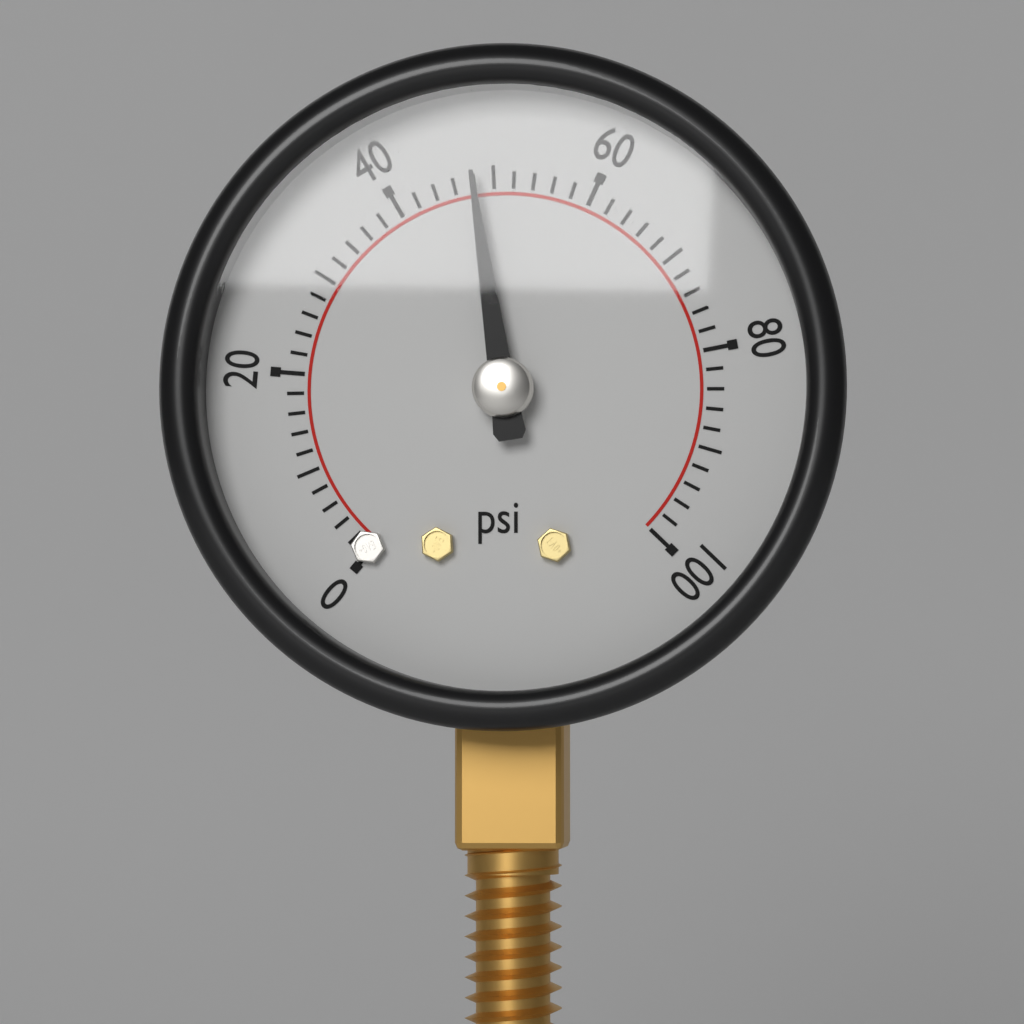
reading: 48 psi
